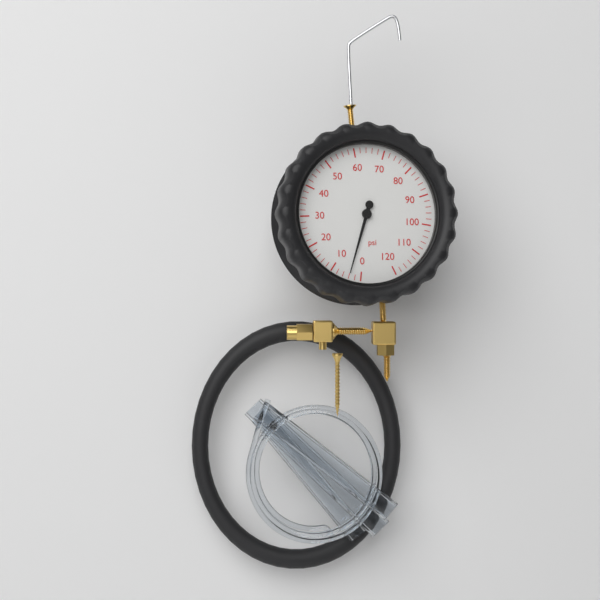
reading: 4 psi
